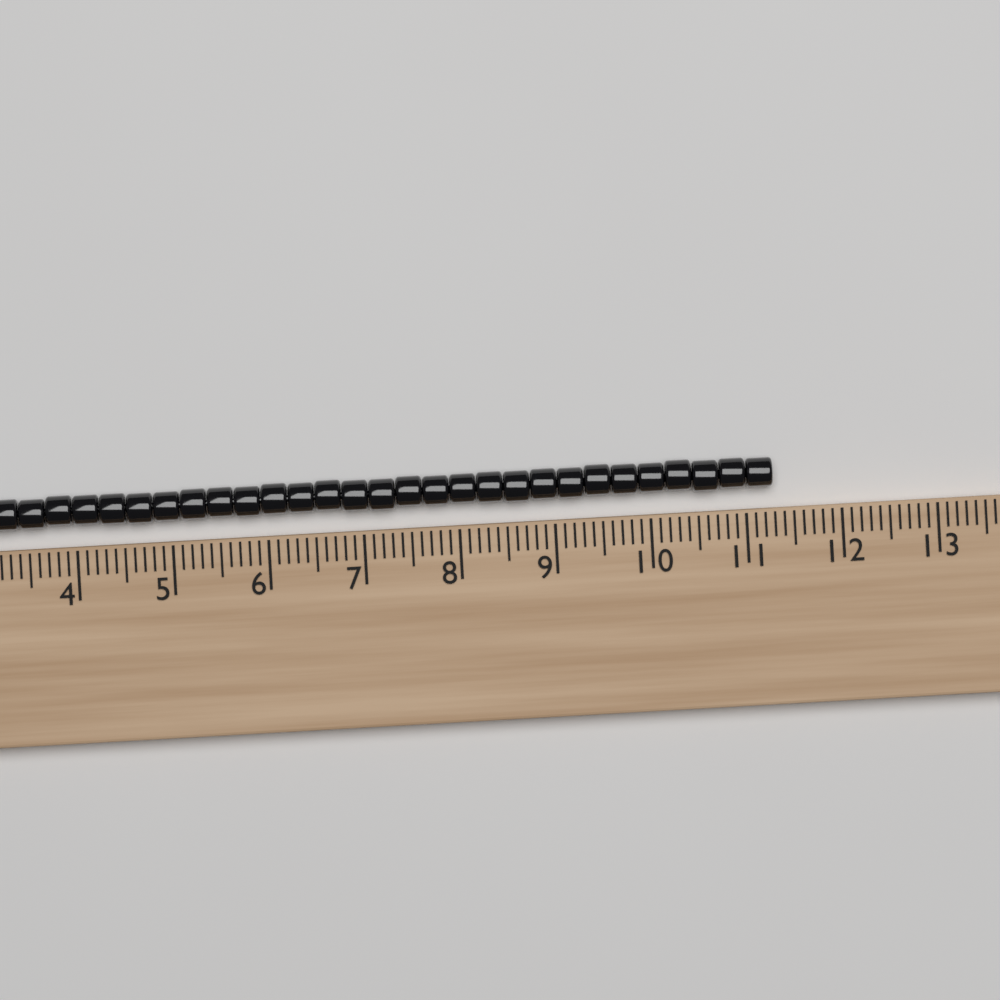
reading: 11.3 (no unit)
